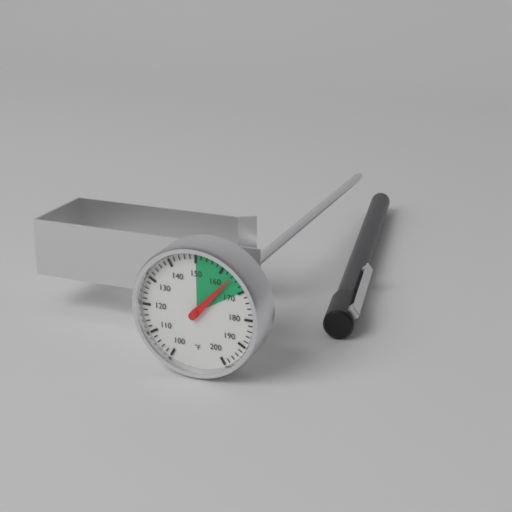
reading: 164 °F
